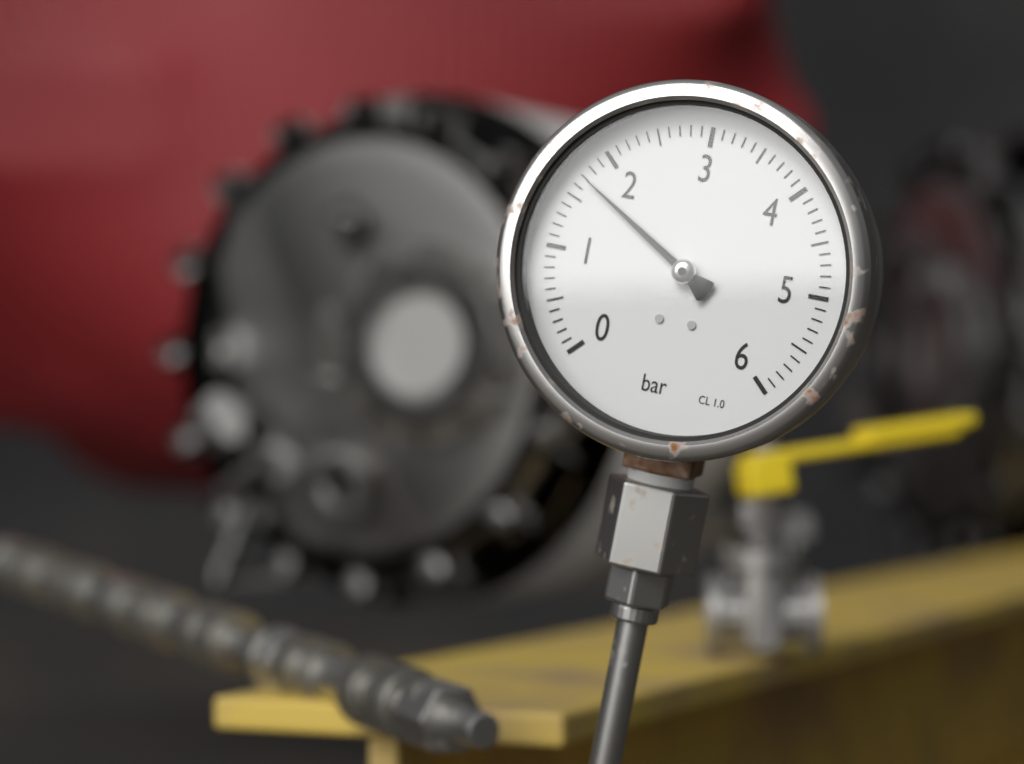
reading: 1.7 bar
